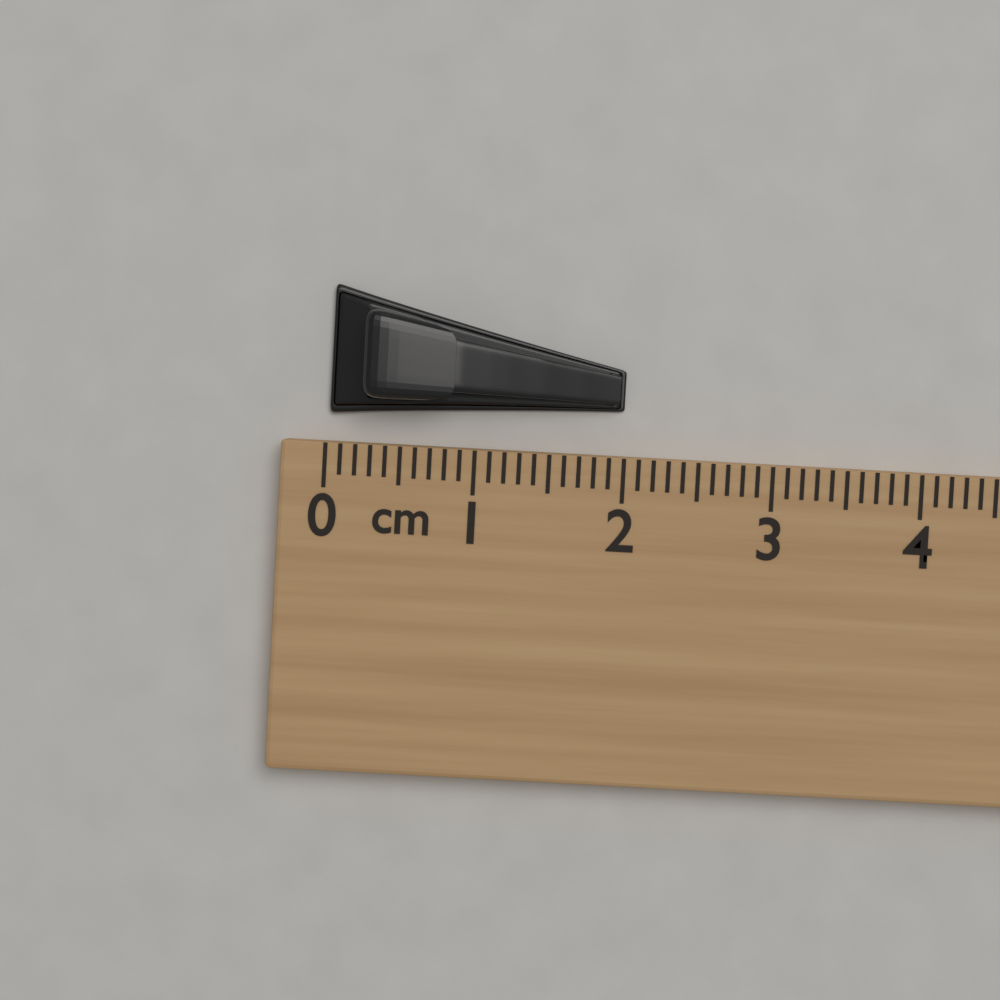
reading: 2.0 cm
